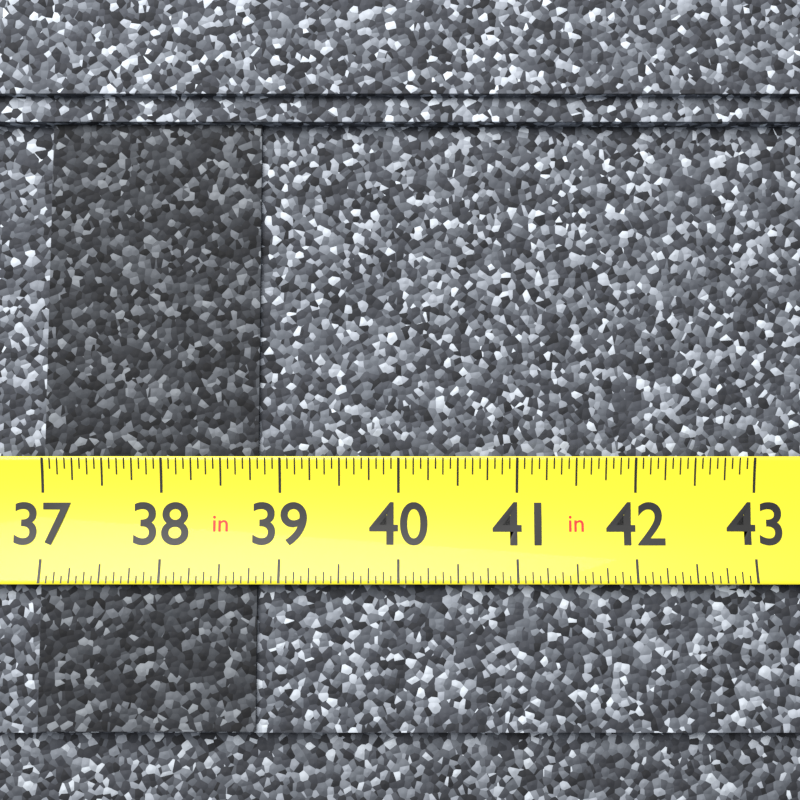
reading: 38.8125 in
